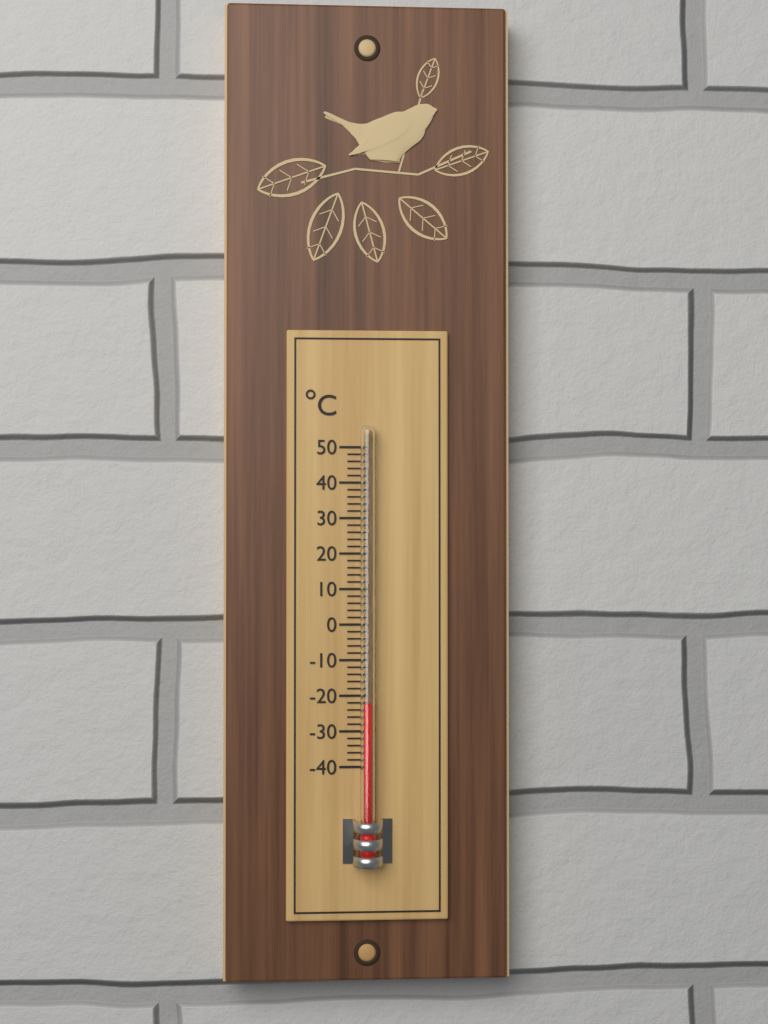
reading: -22 °C
